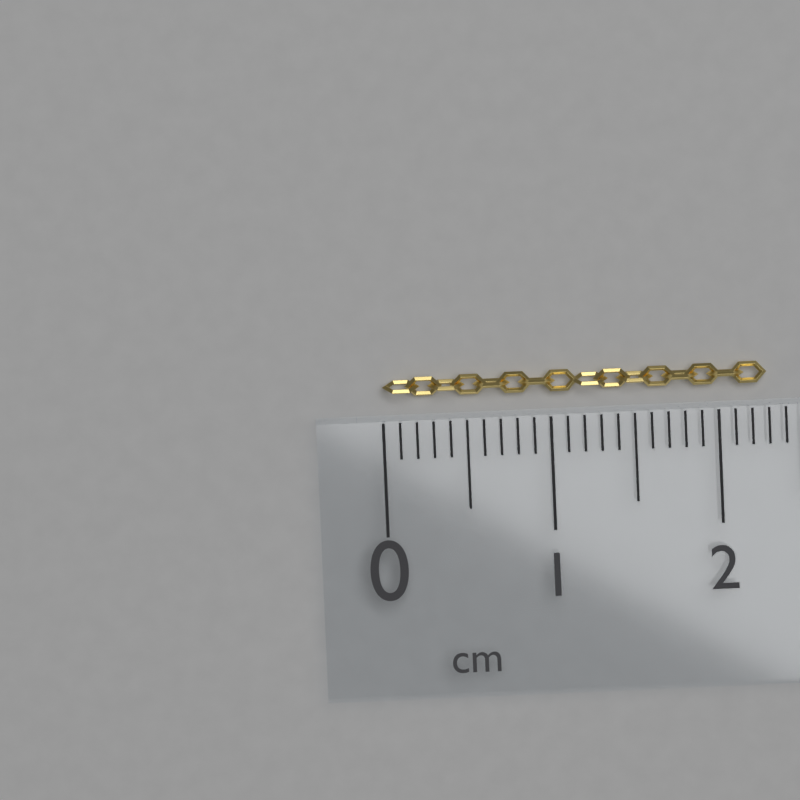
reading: 2.3 cm
